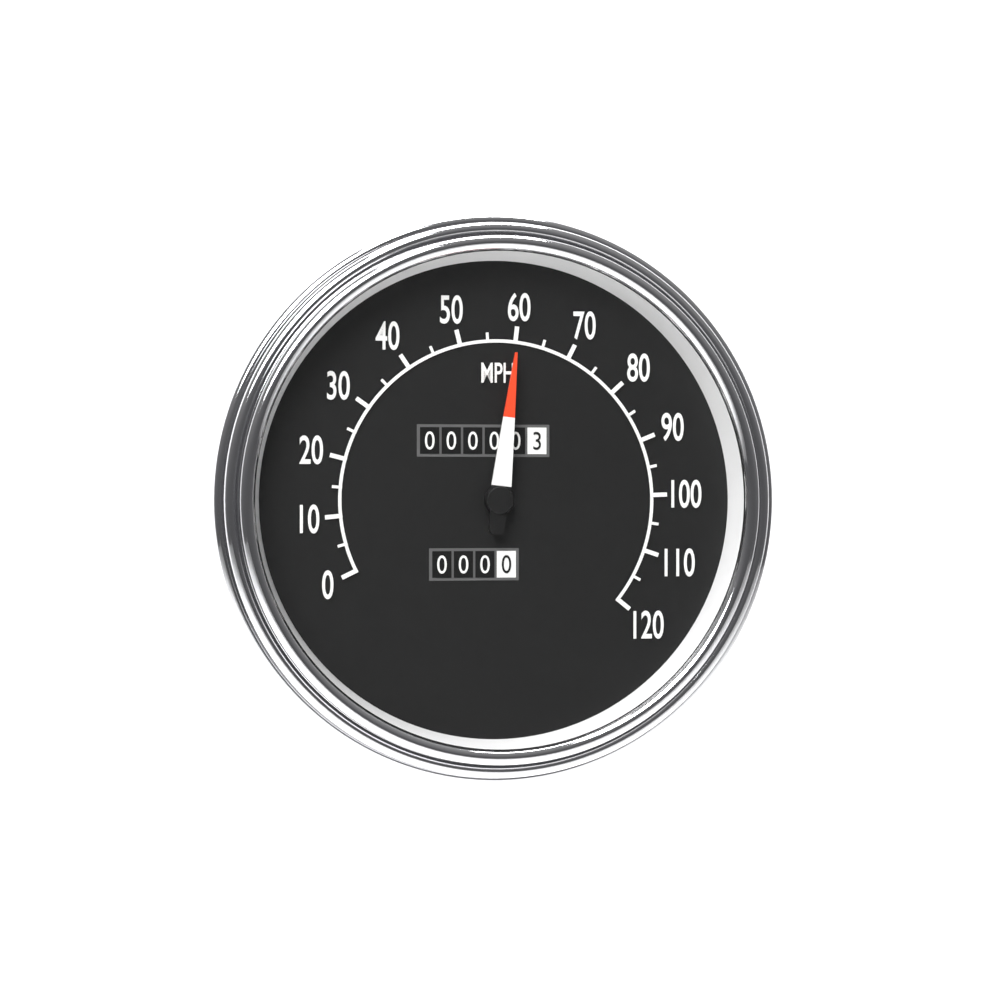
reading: 60 MPH
